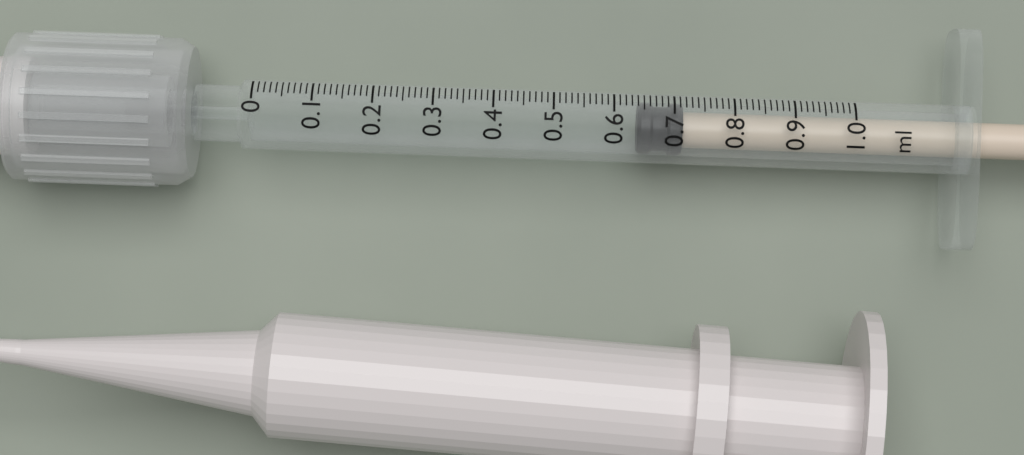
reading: 0.64 ml
